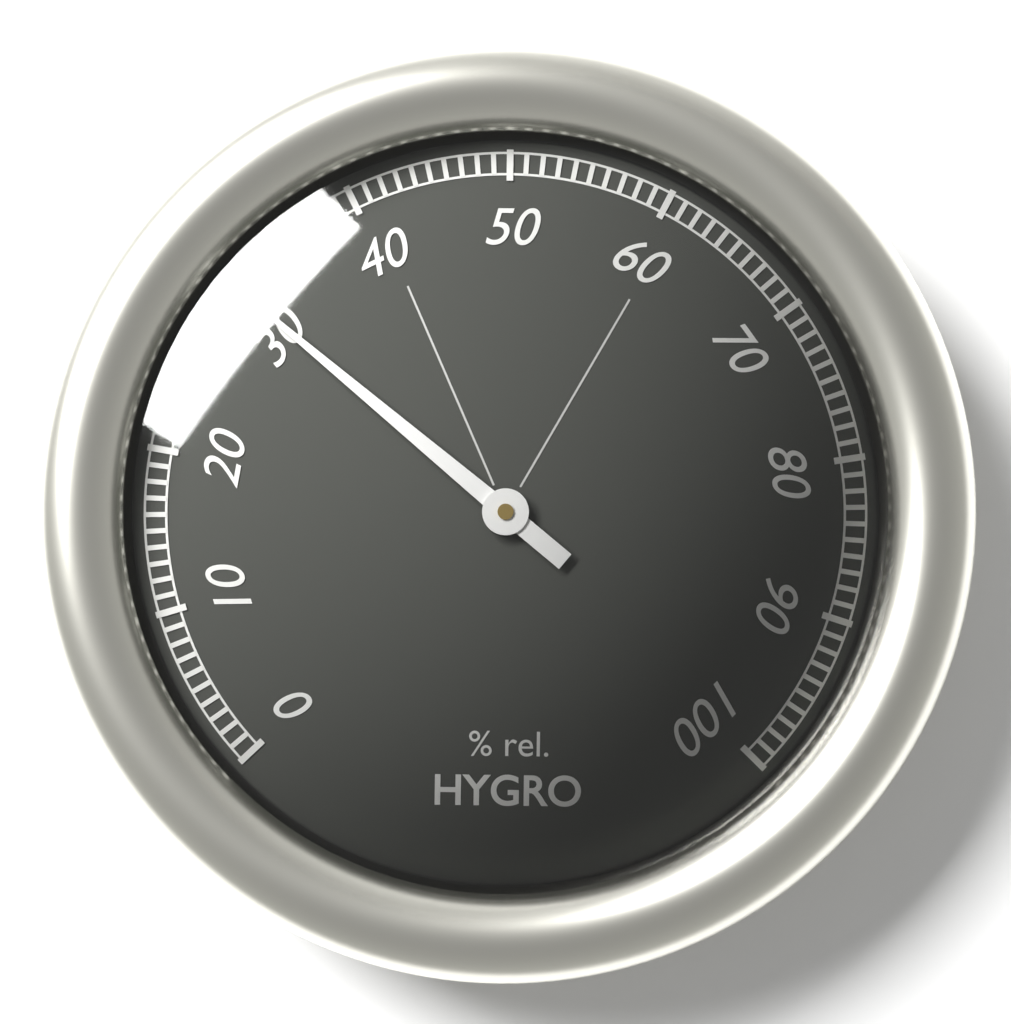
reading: 31 %
